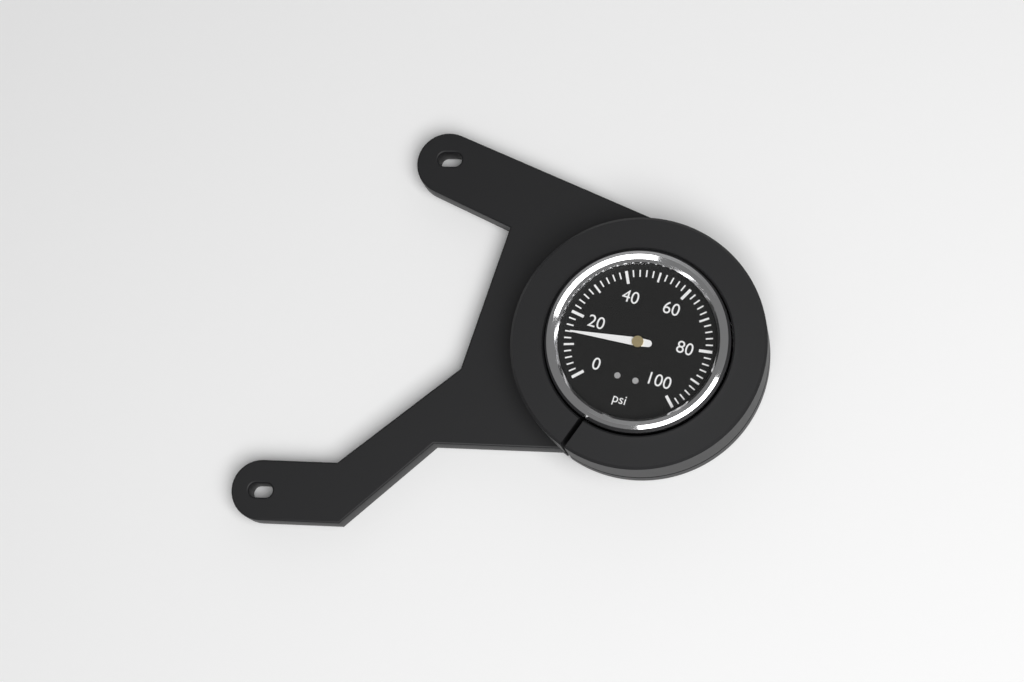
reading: 14 psi
